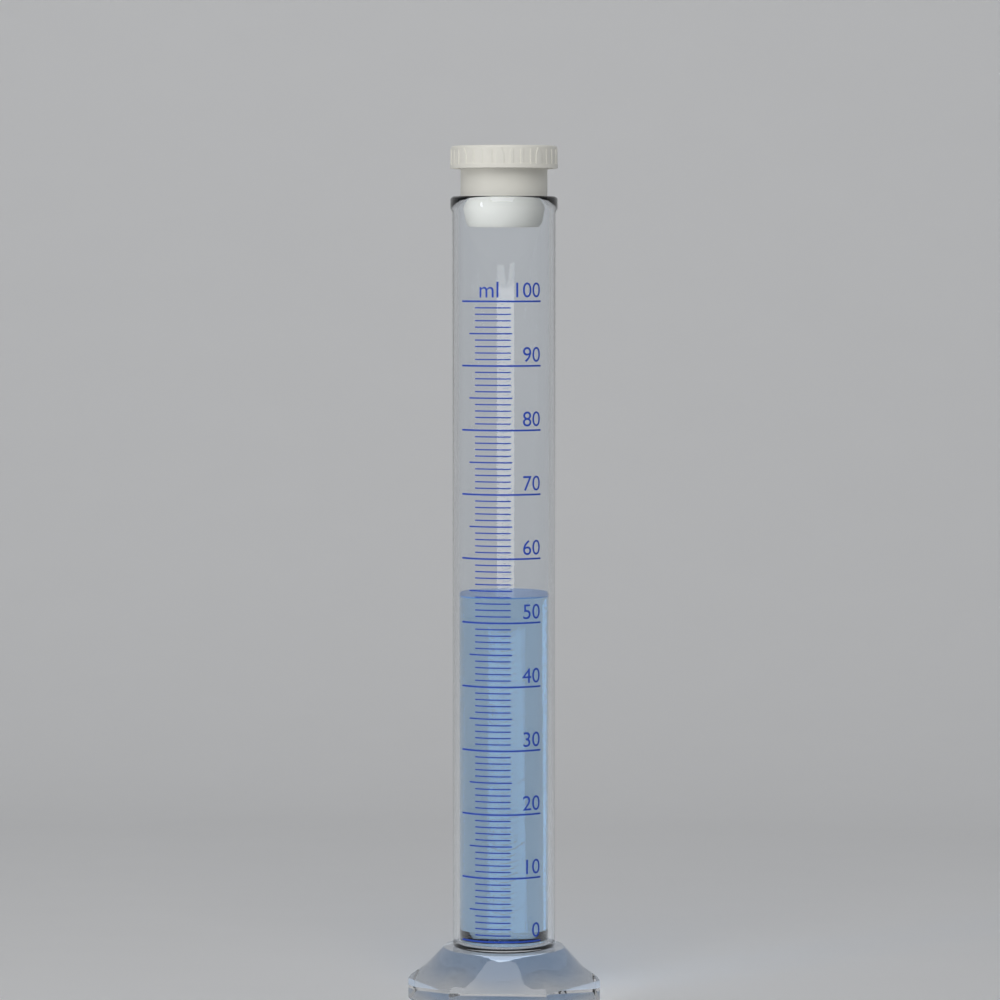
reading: 54 ml
